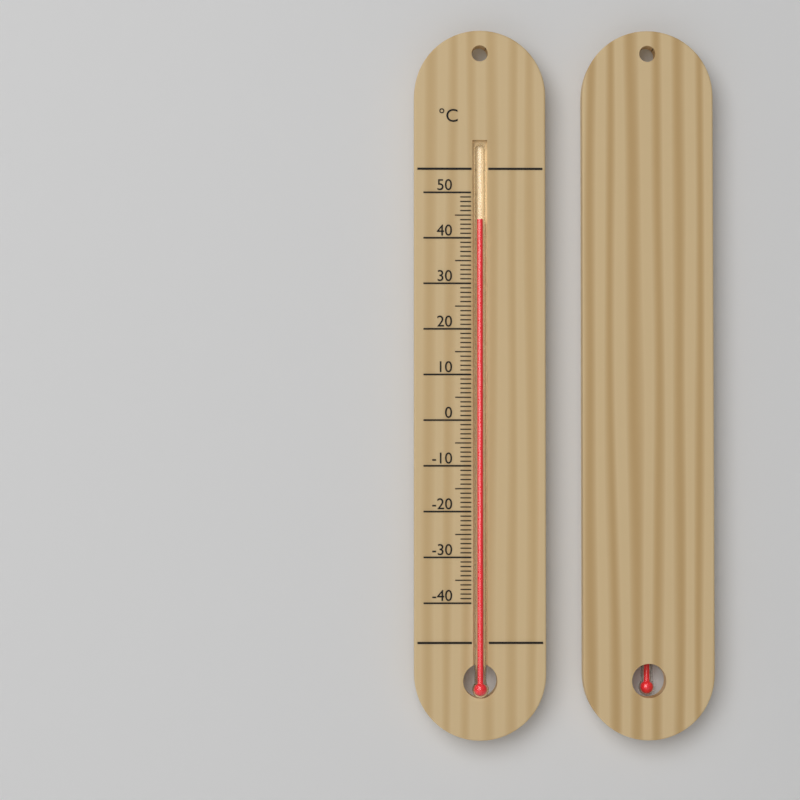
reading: 44 °C
